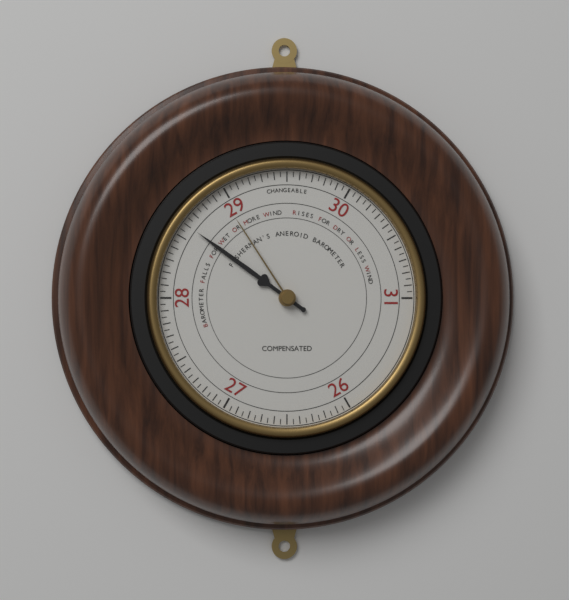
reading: 28.60 (no unit)
